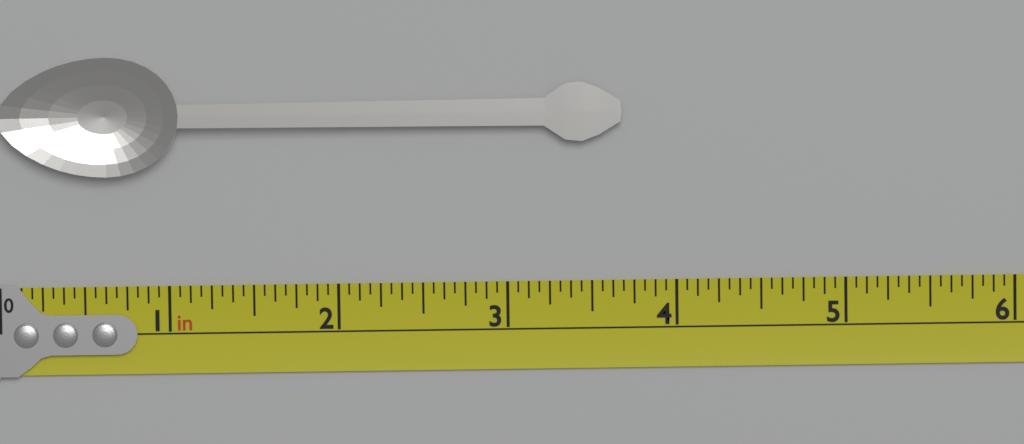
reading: 3.6875 in
